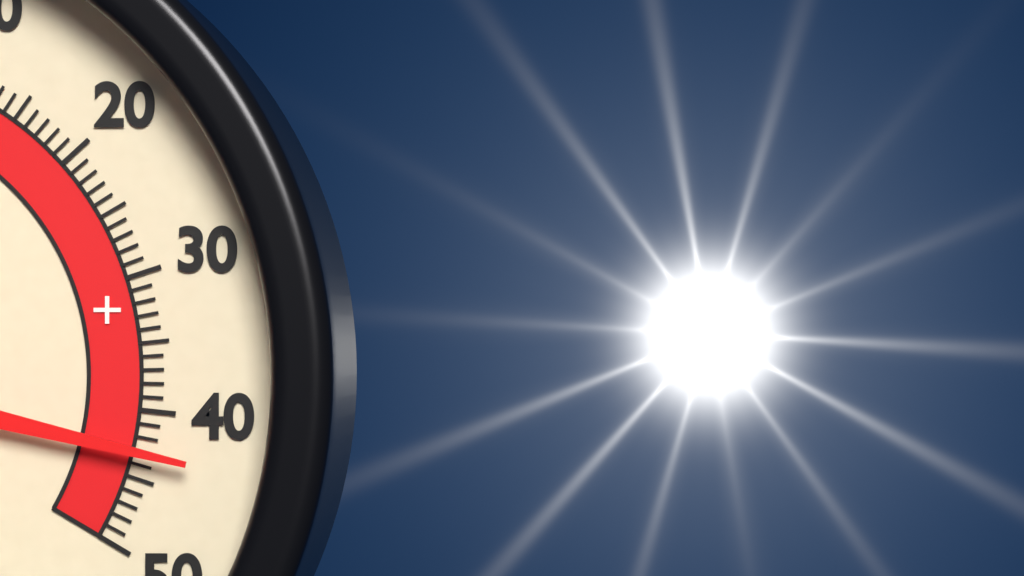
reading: 43 °C
